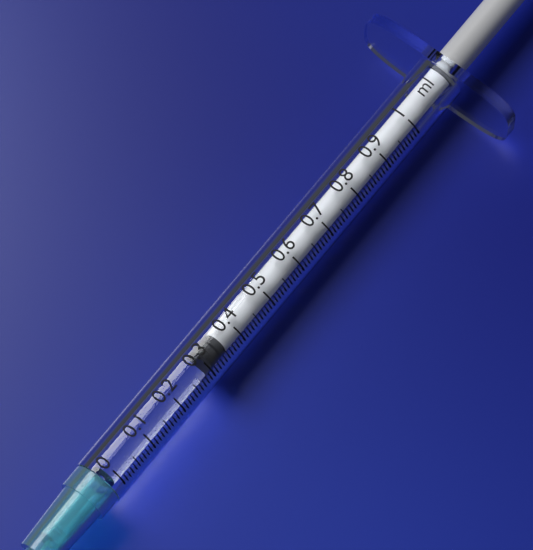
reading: 0.31 ml
